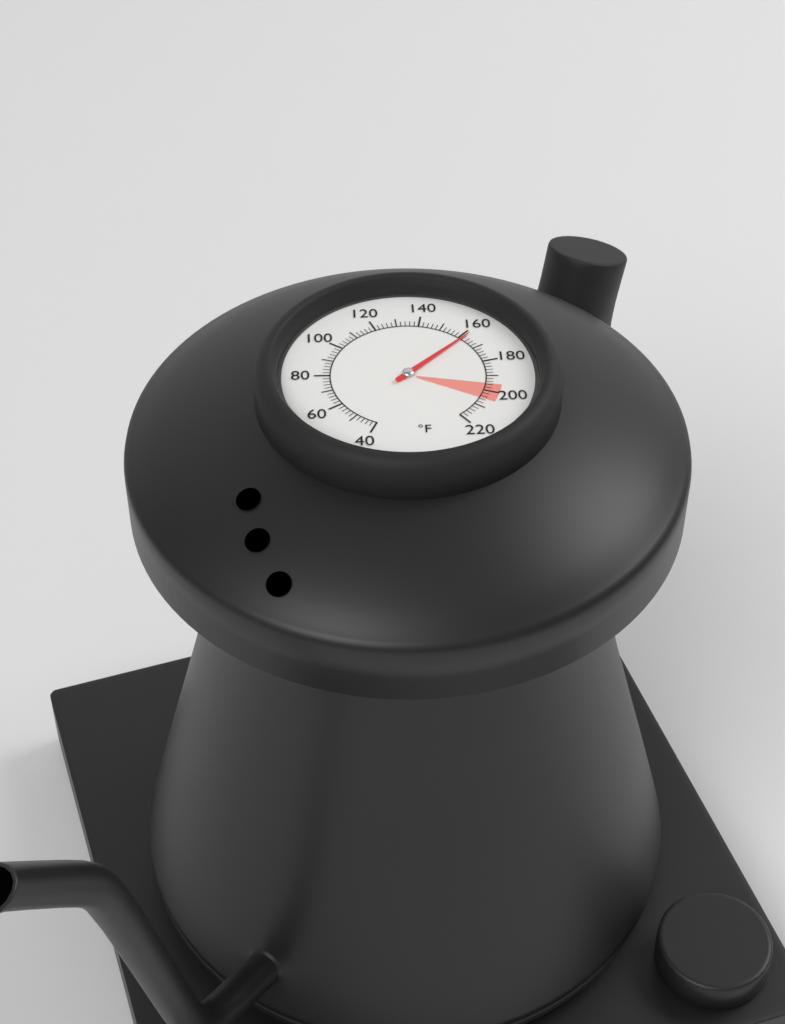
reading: 162 °F
